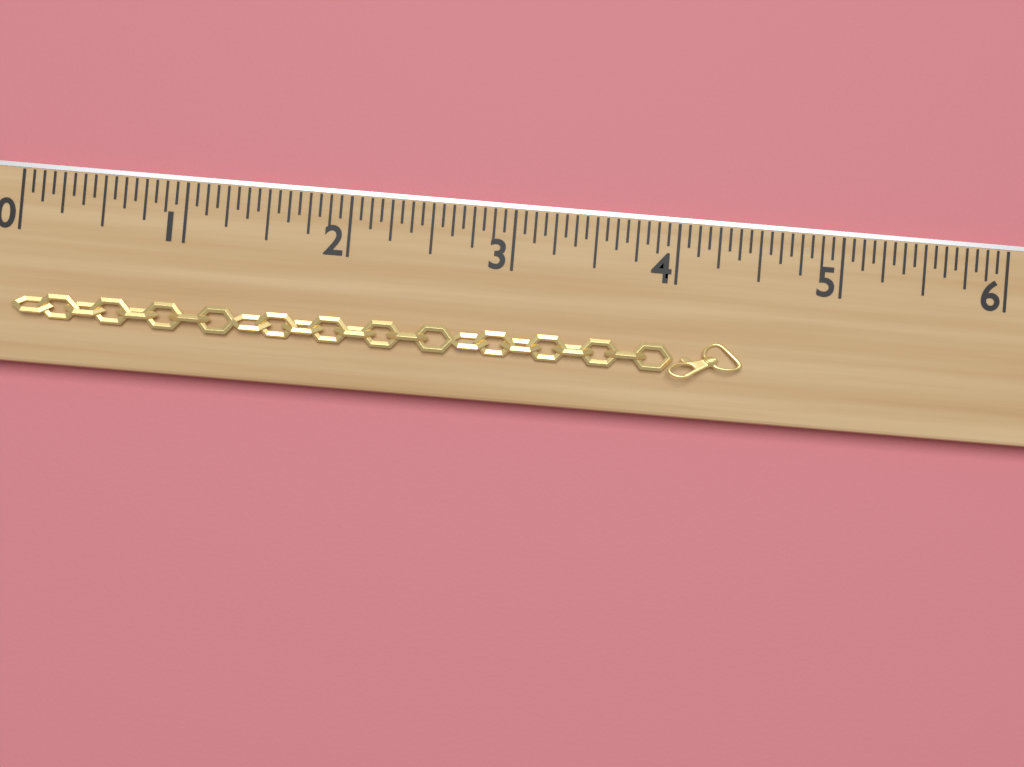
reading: 4.4375 (no unit)
